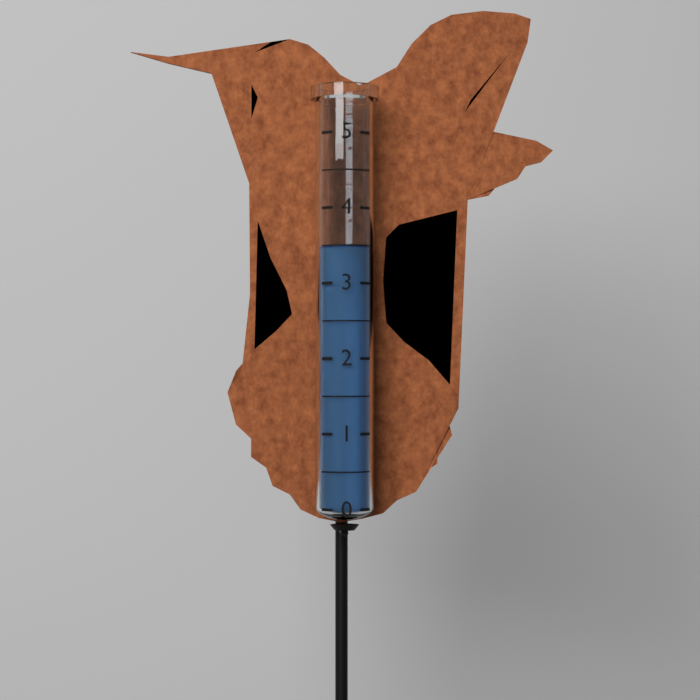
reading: 3.5 (no unit)
